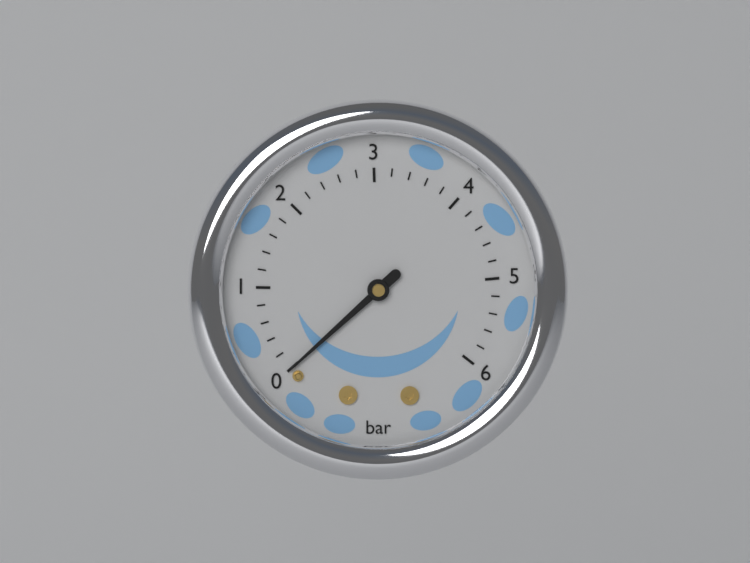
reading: 0.0 bar
